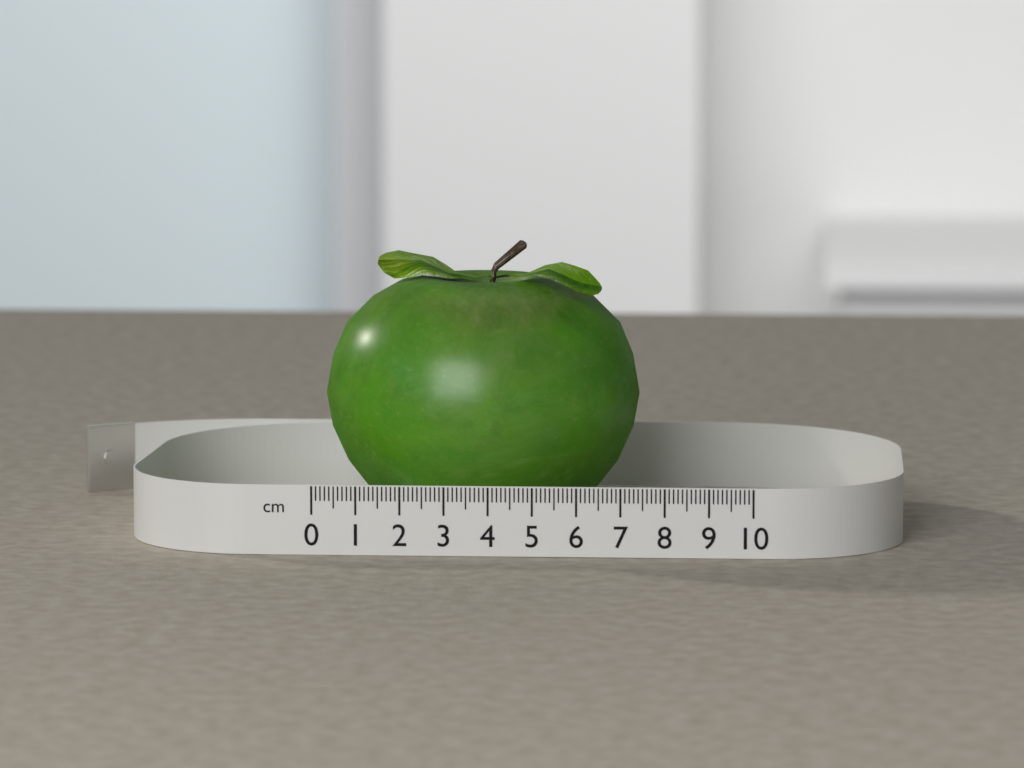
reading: 7.3 cm
